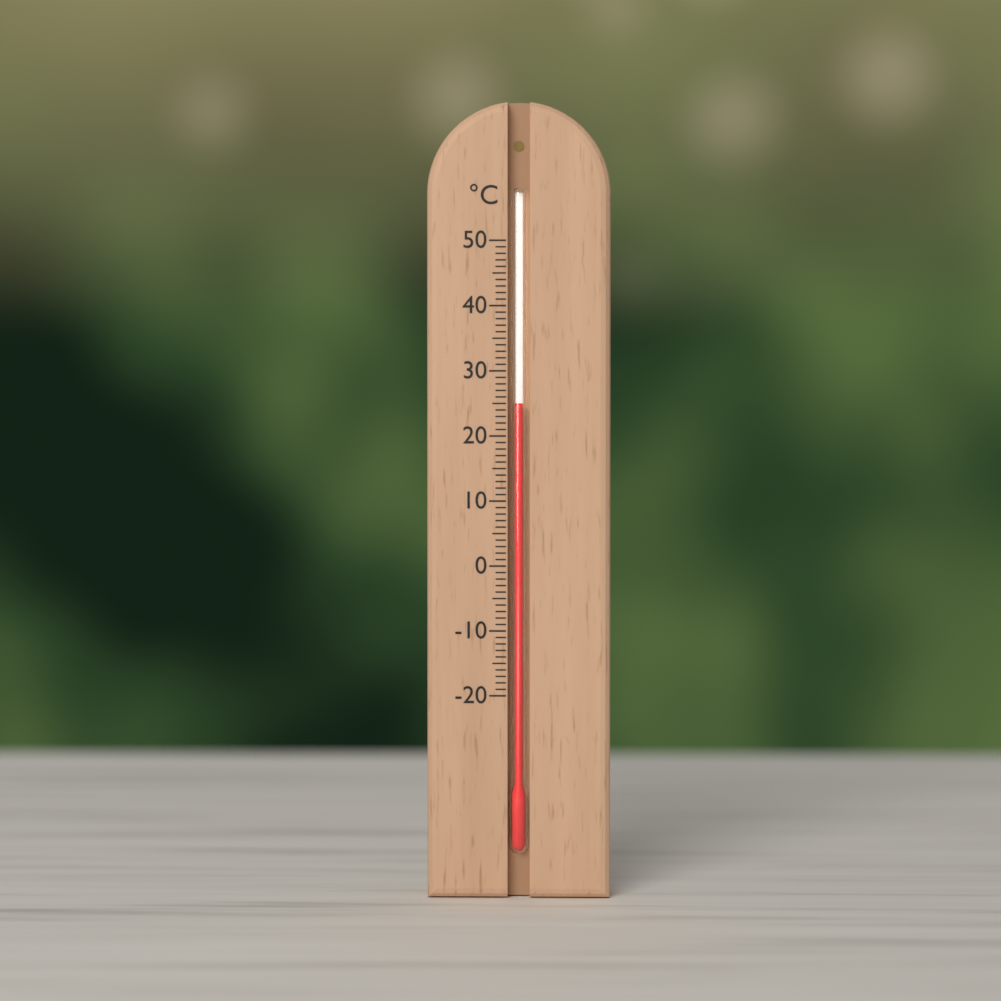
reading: 25 °C
